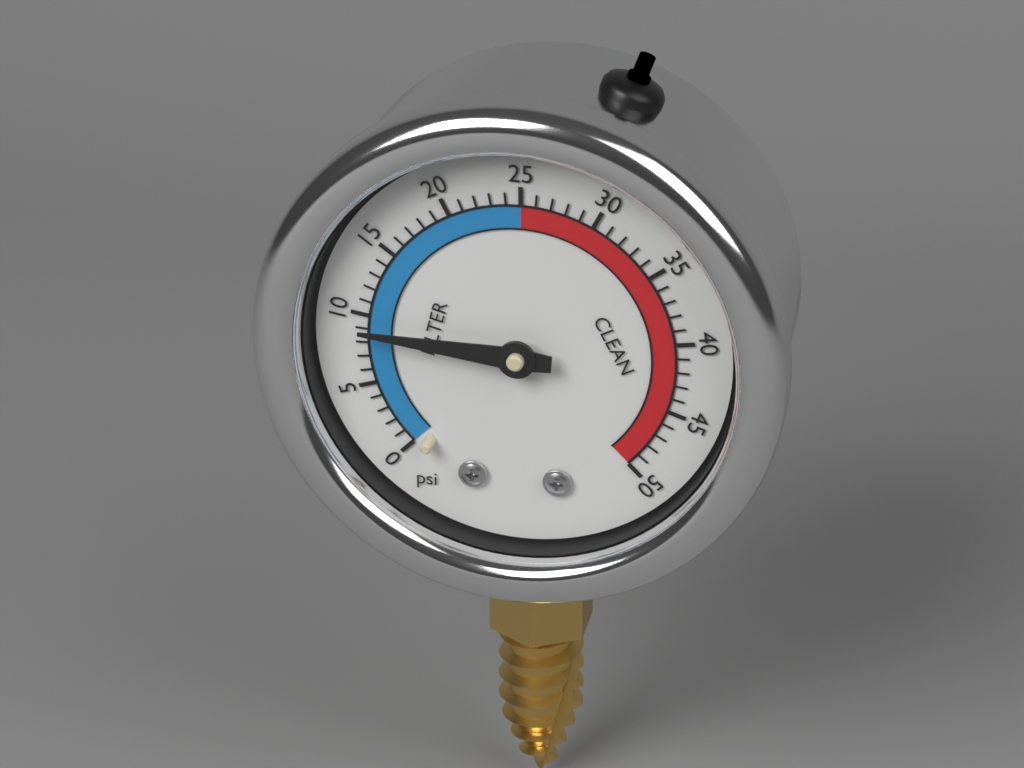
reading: 9 psi
